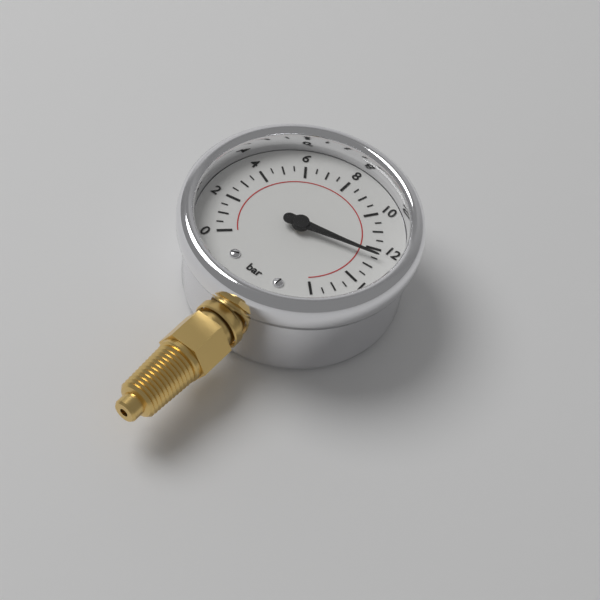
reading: 12.5 bar
